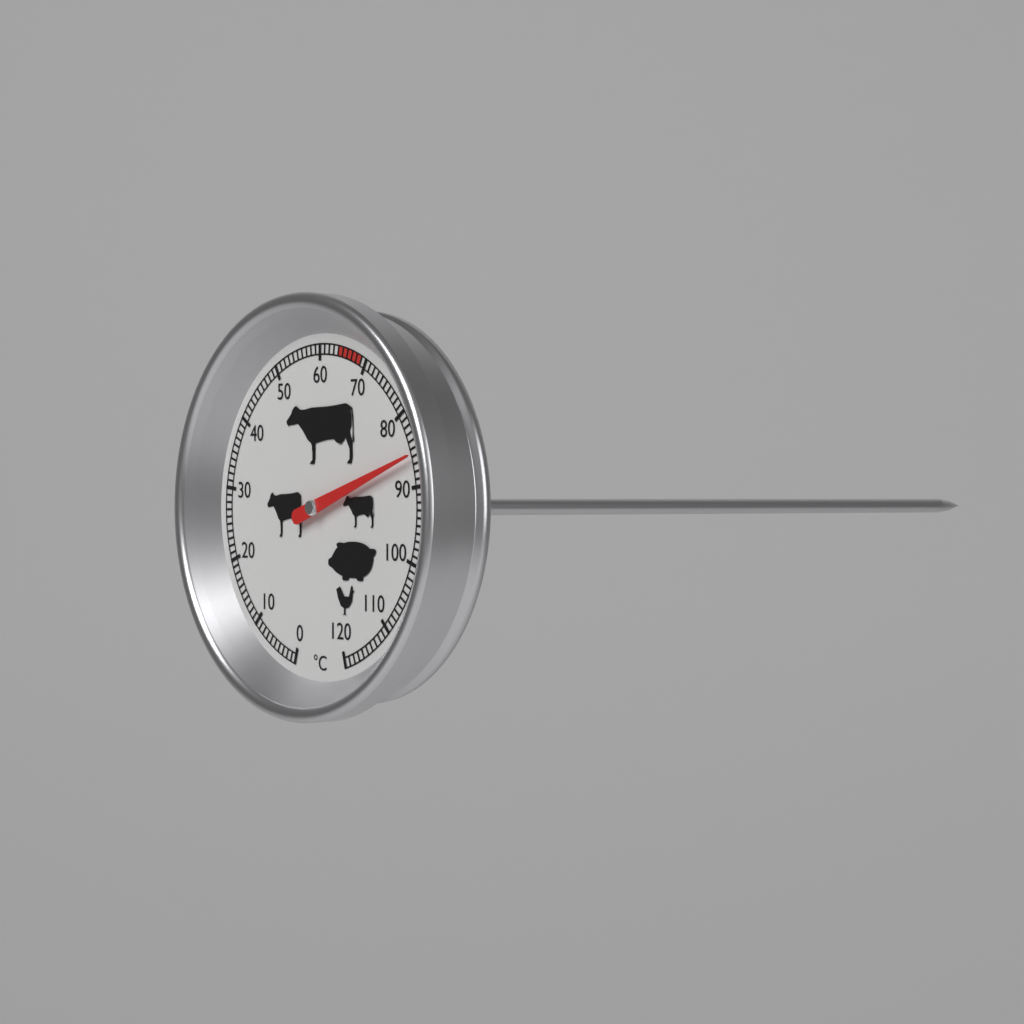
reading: 86 °C
